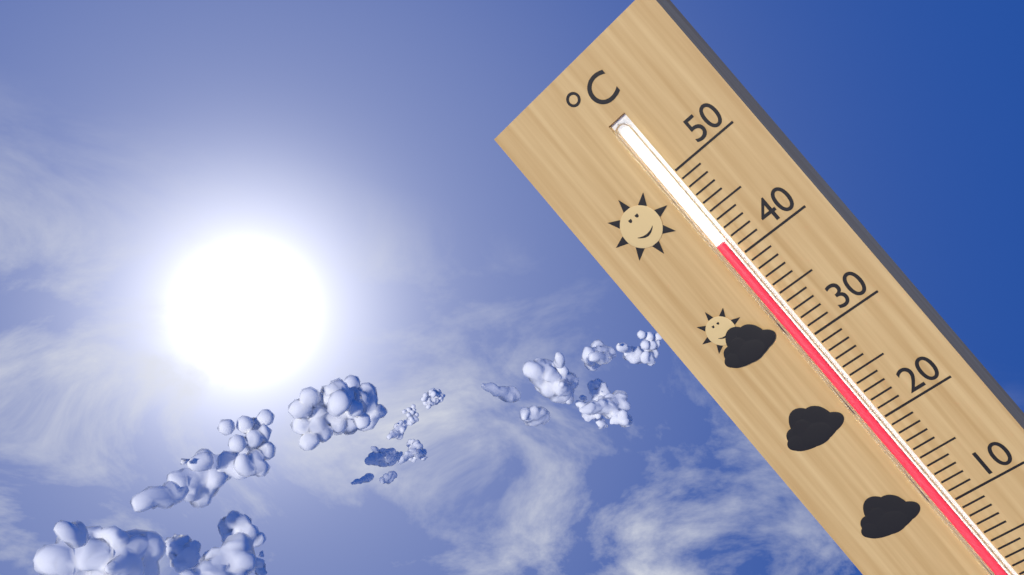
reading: 42 °C
